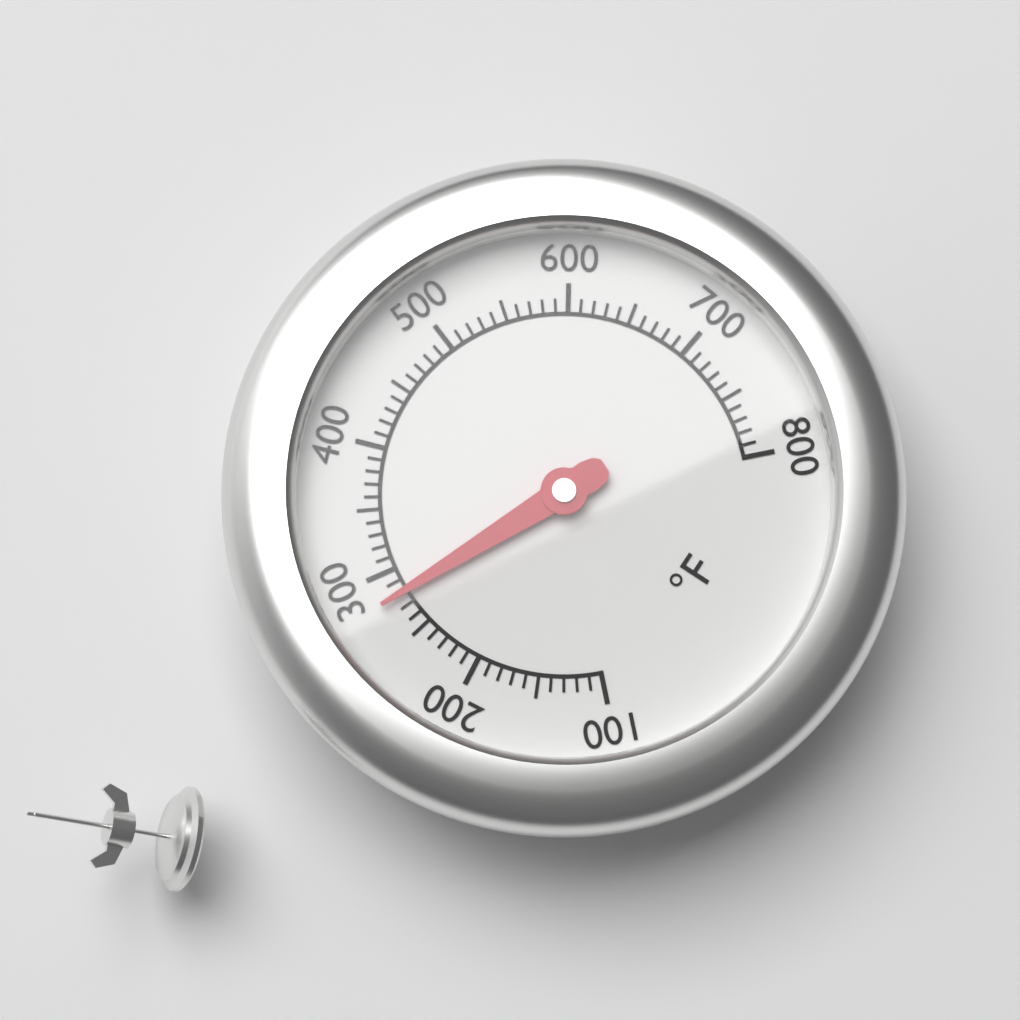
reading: 280 °F
